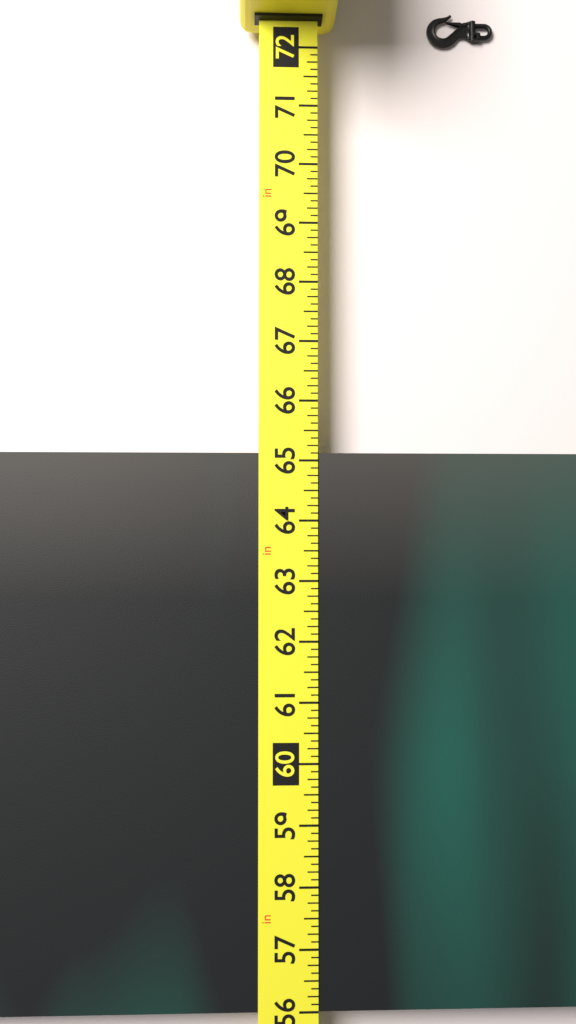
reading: 65.125 in
